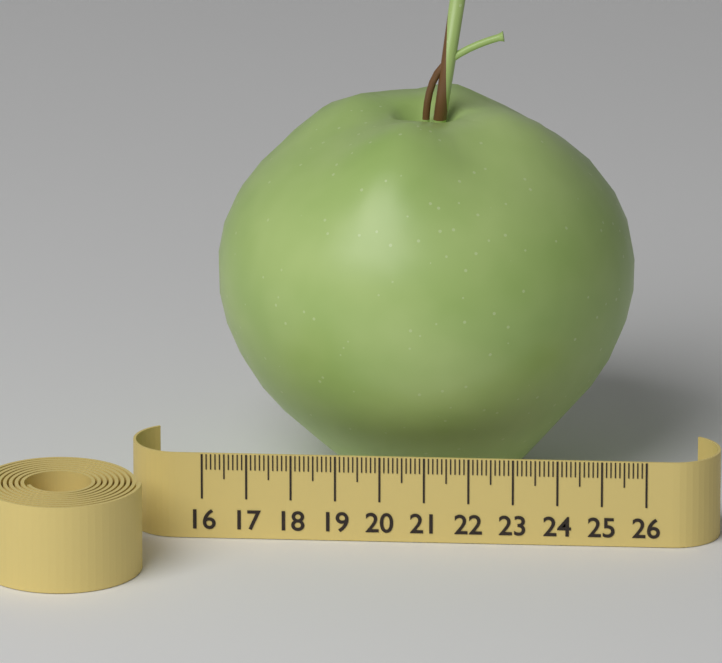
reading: 25.5 (no unit)
